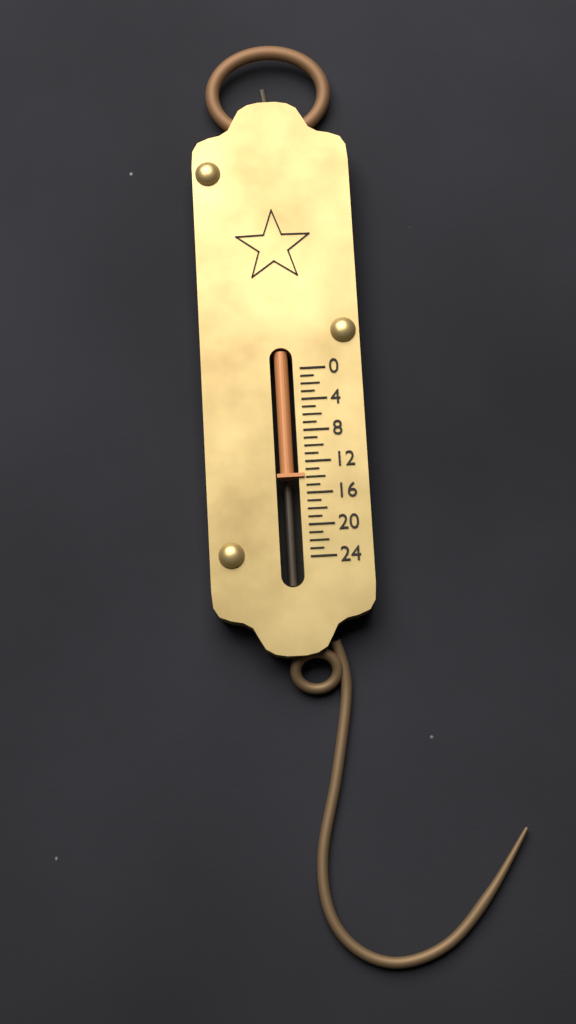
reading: 14 (no unit)
